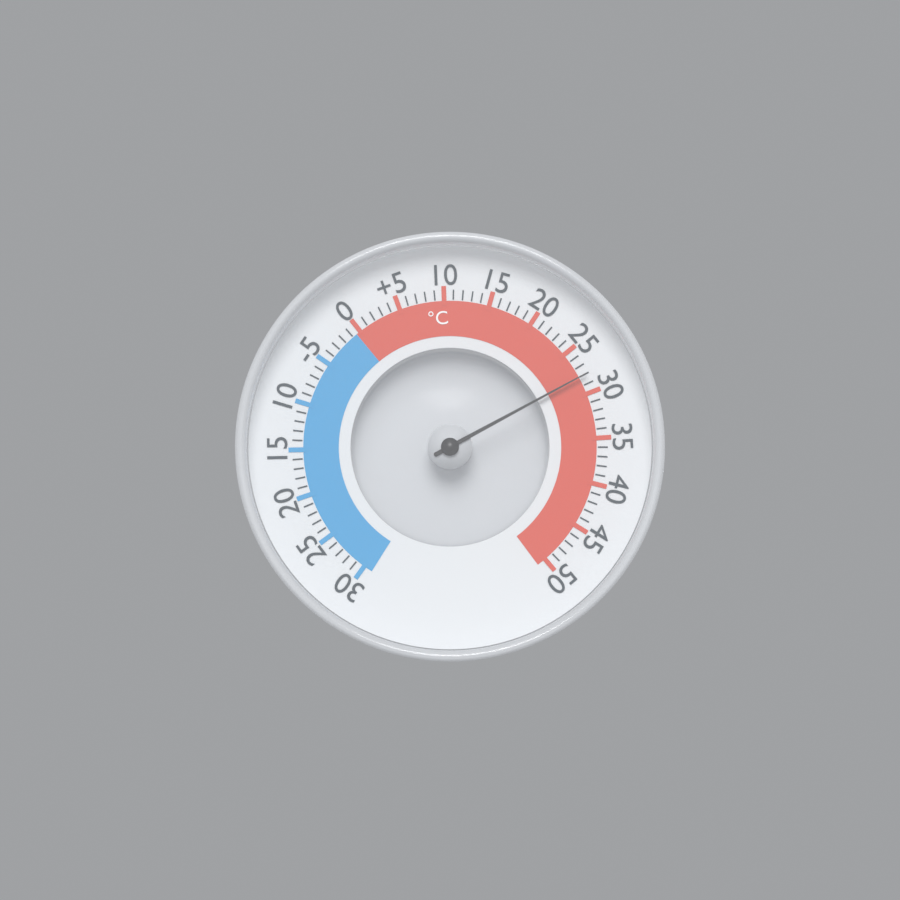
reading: 28 °C
